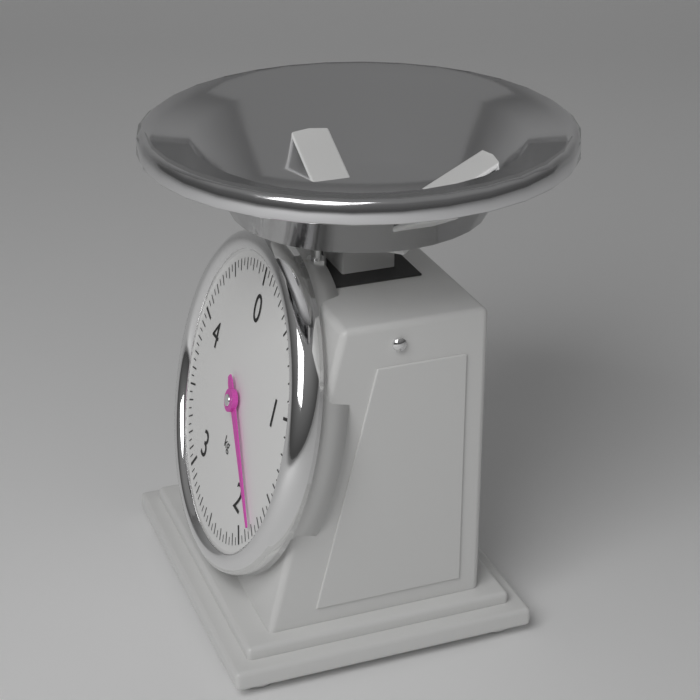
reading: 1.80 kg
